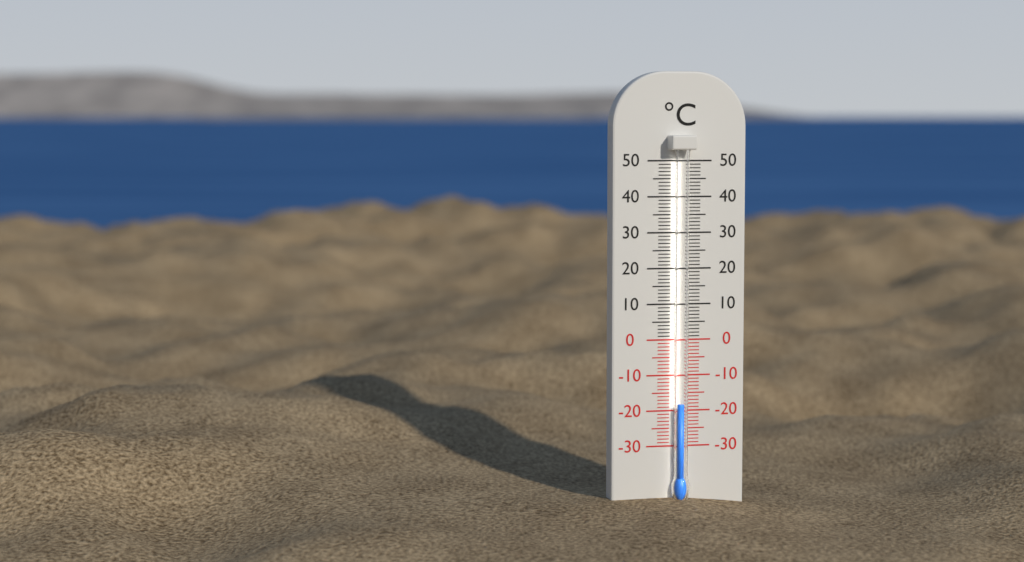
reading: -18 °C
